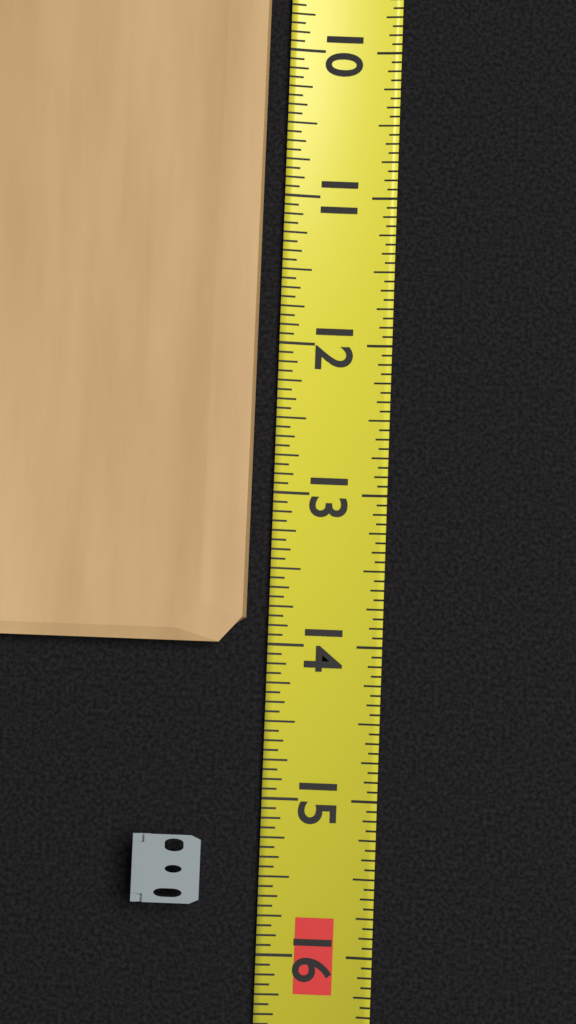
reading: 14.0000 (no unit)
